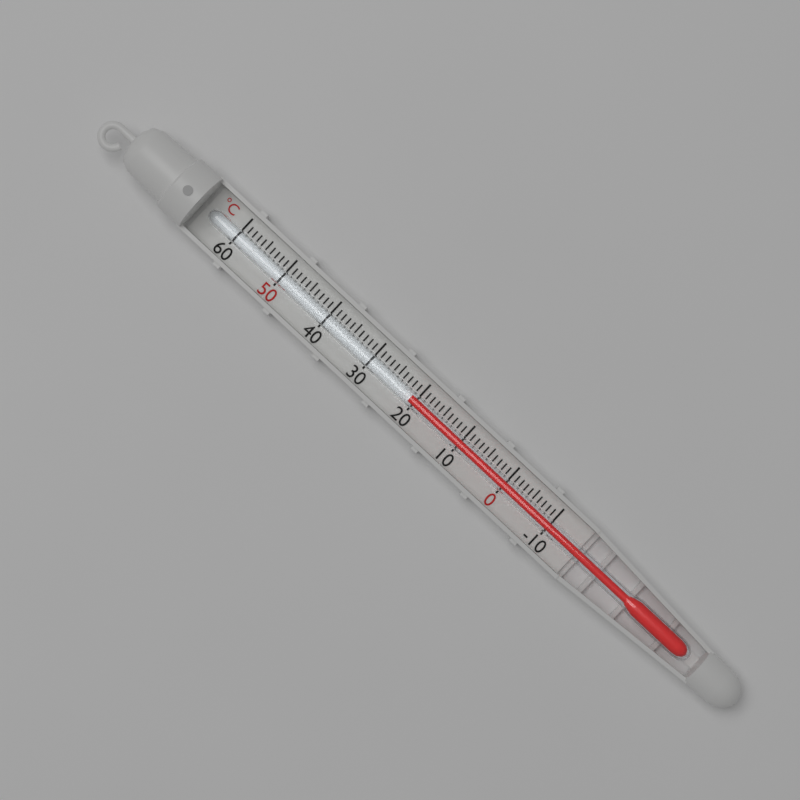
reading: 21 °C
